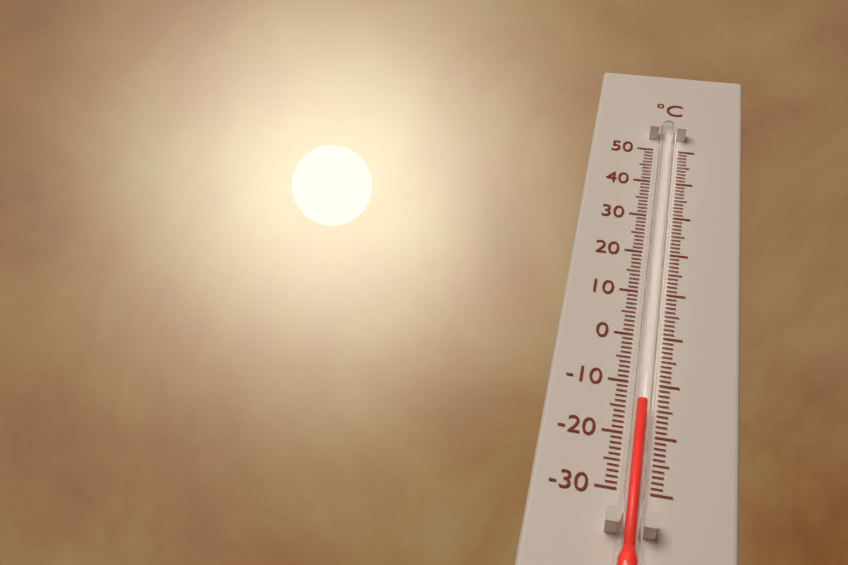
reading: -15 °C
